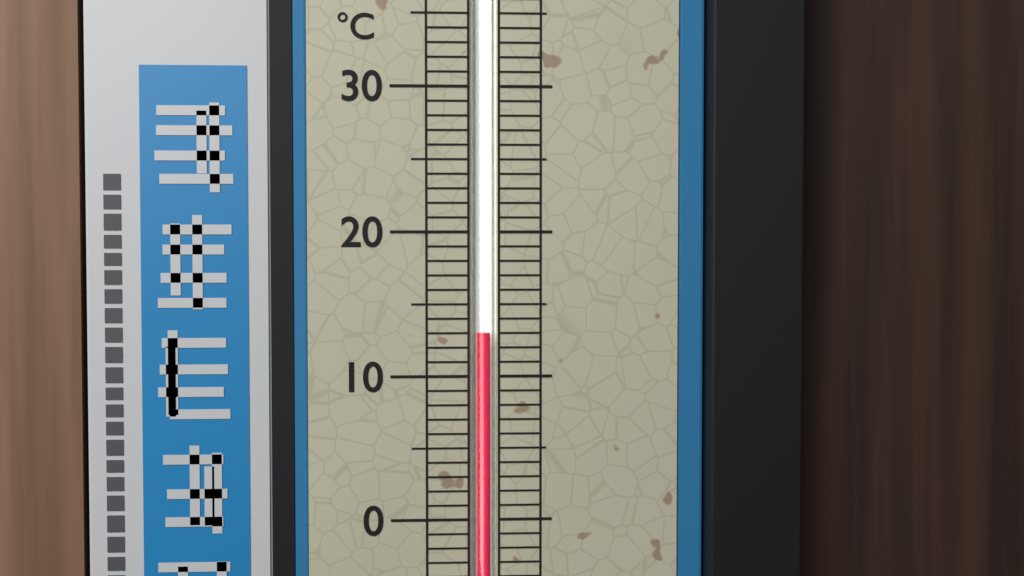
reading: 13 °C
